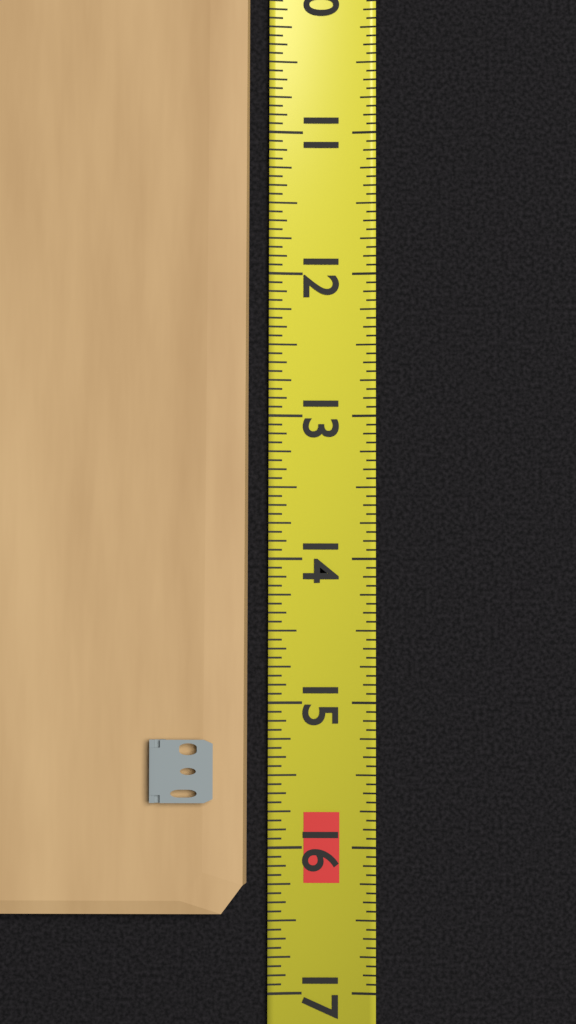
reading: 16.4375 (no unit)
